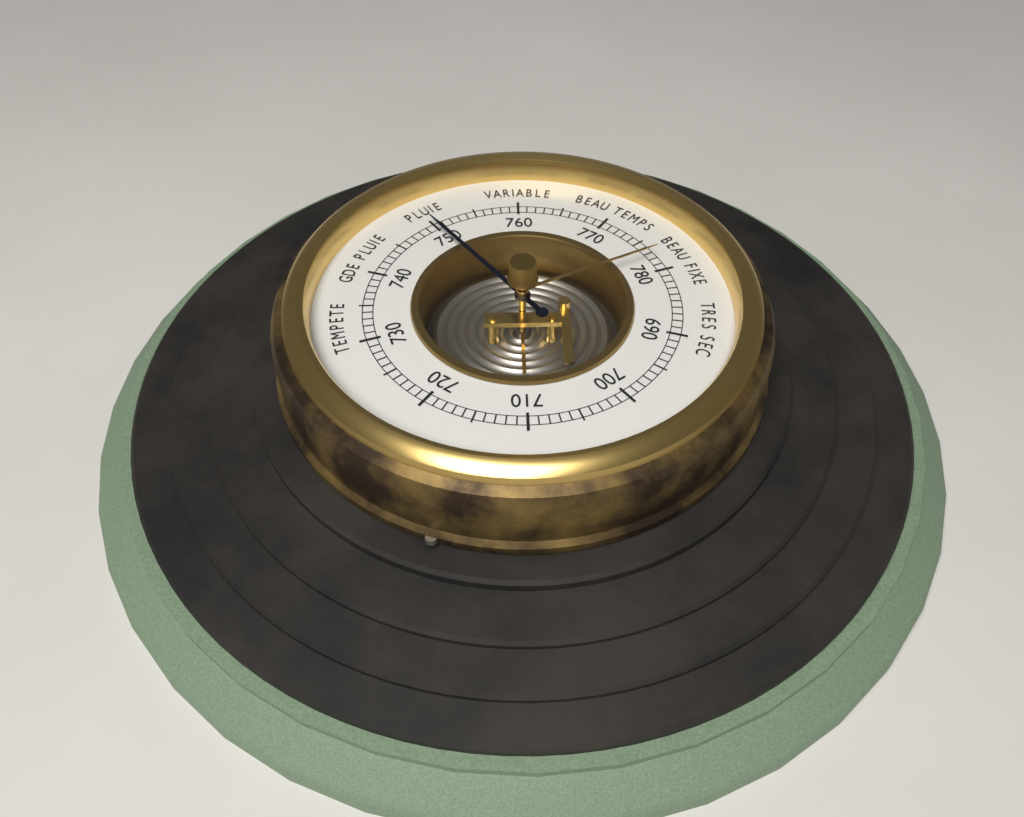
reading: 750 (no unit)
